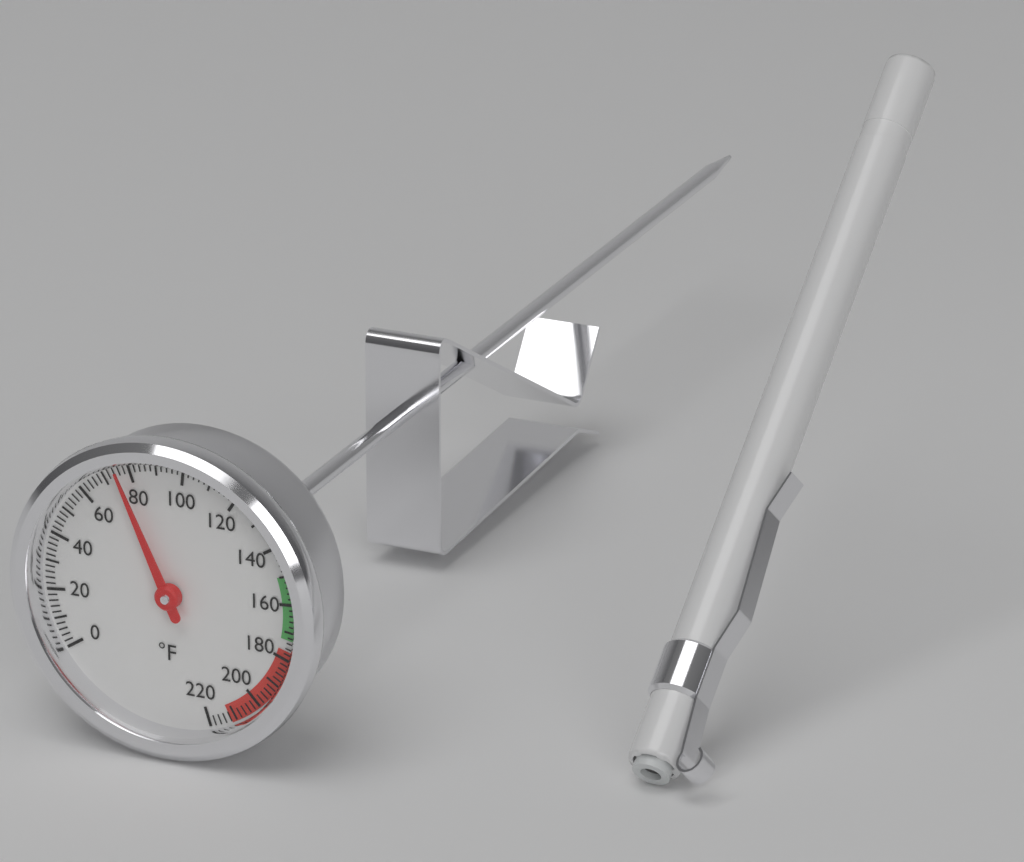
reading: 76 °F
